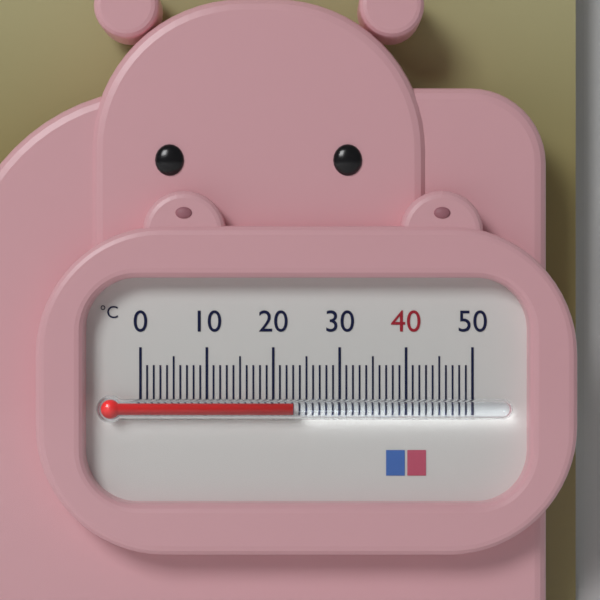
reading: 23 °C
